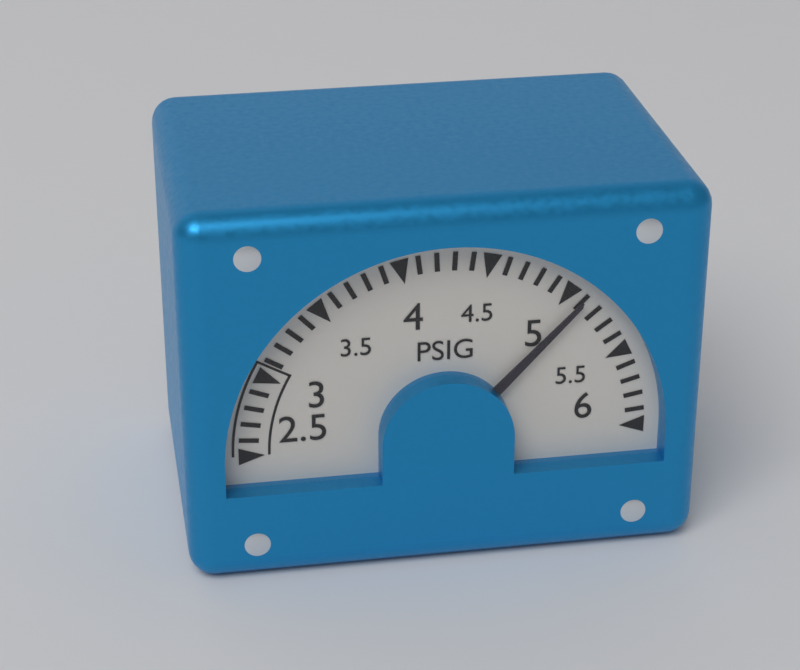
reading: 5.1 PSIG
